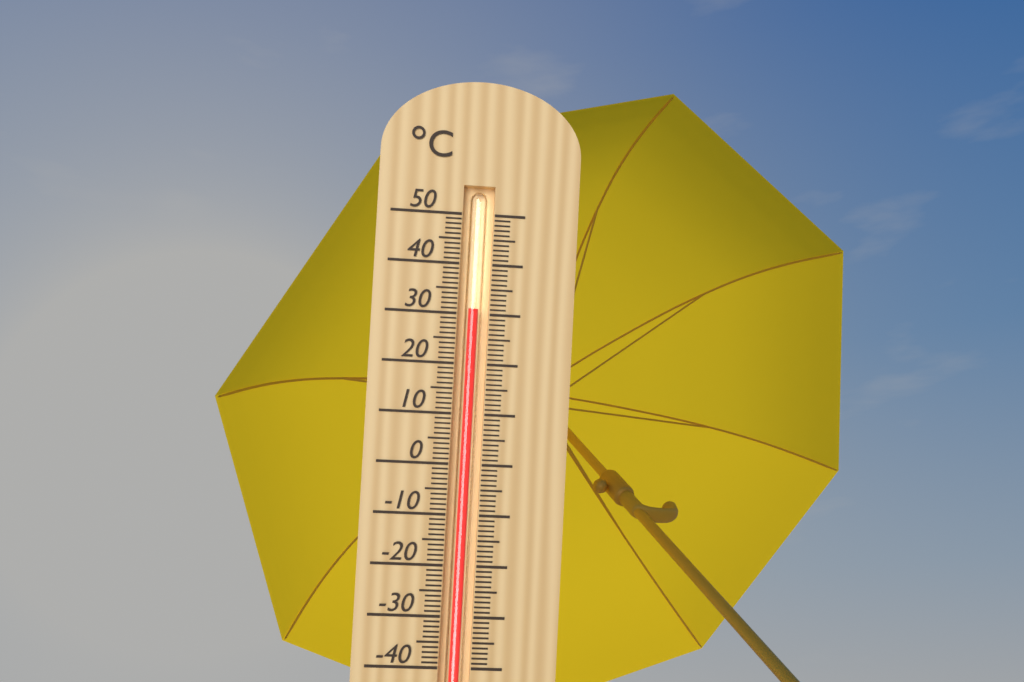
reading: 31 °C
